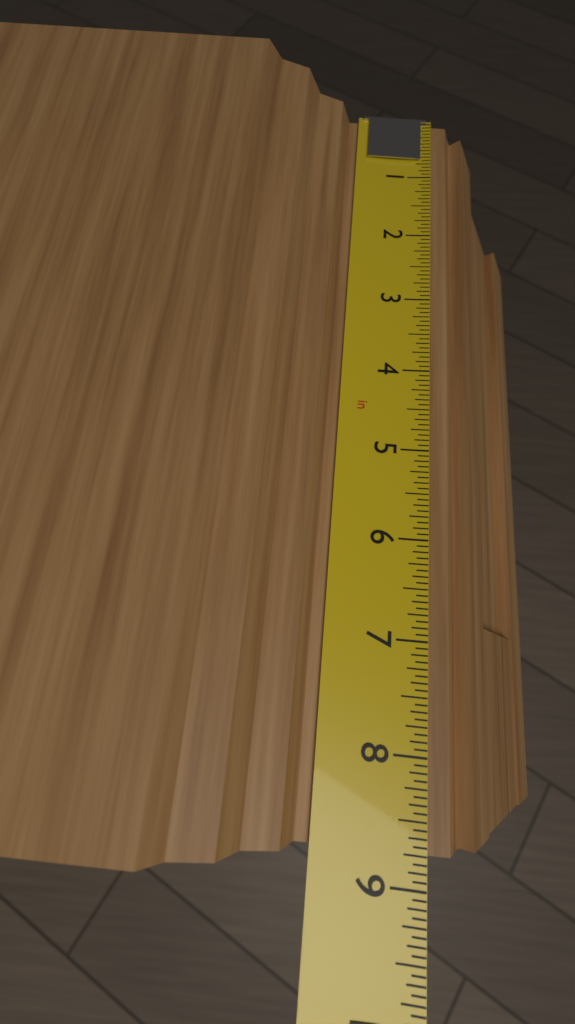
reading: 8.7500 in
